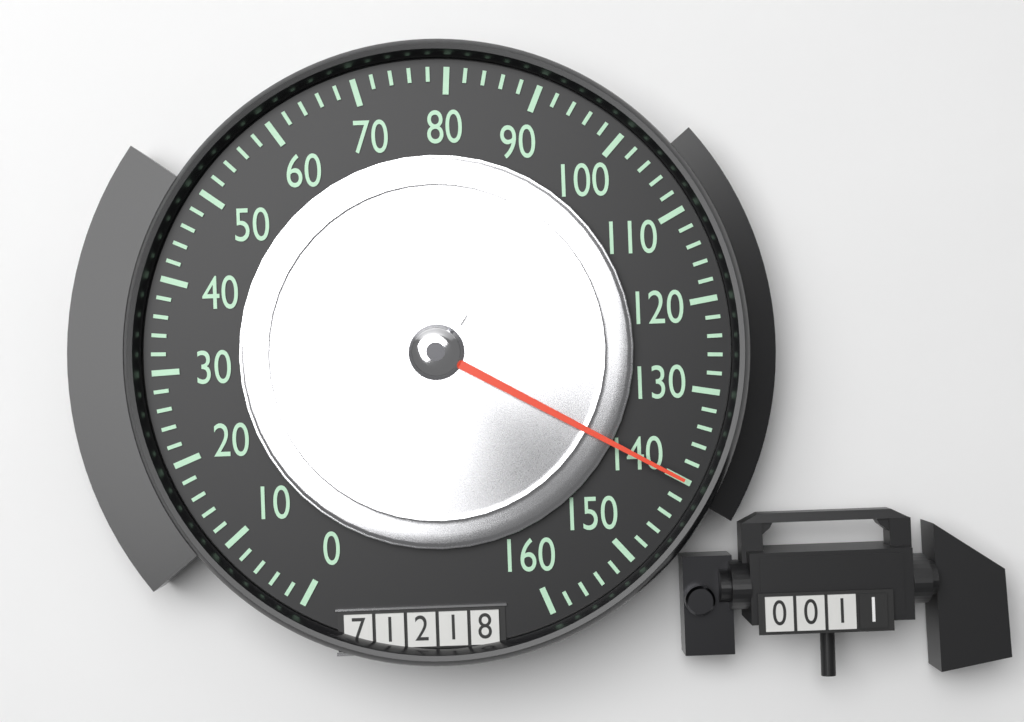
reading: 140 (no unit)
